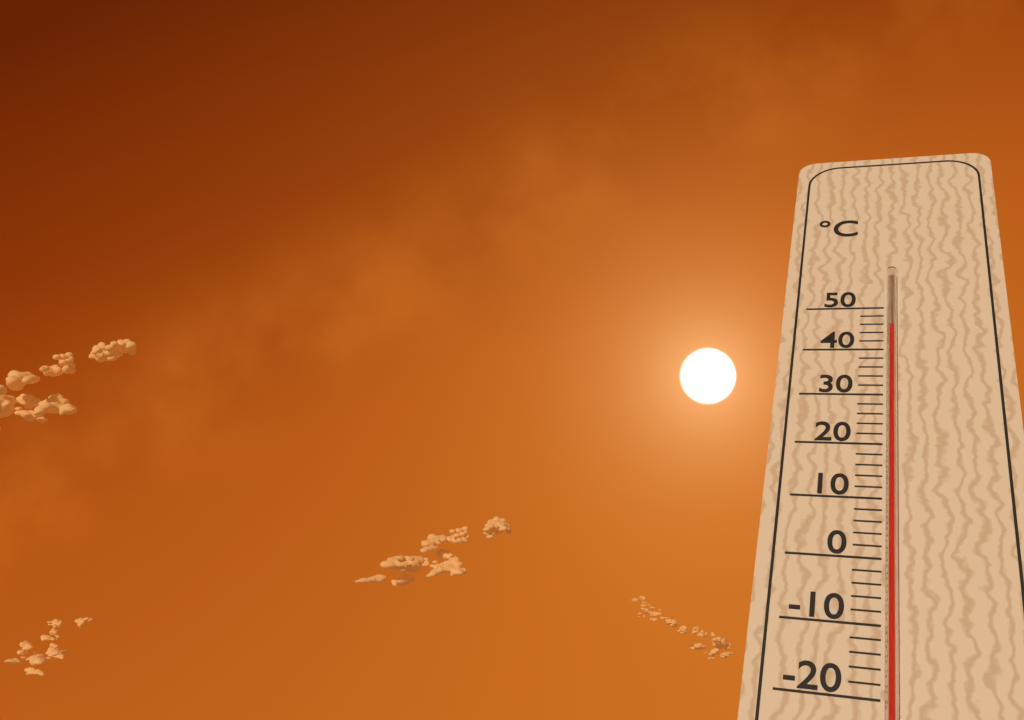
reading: 44 °C
